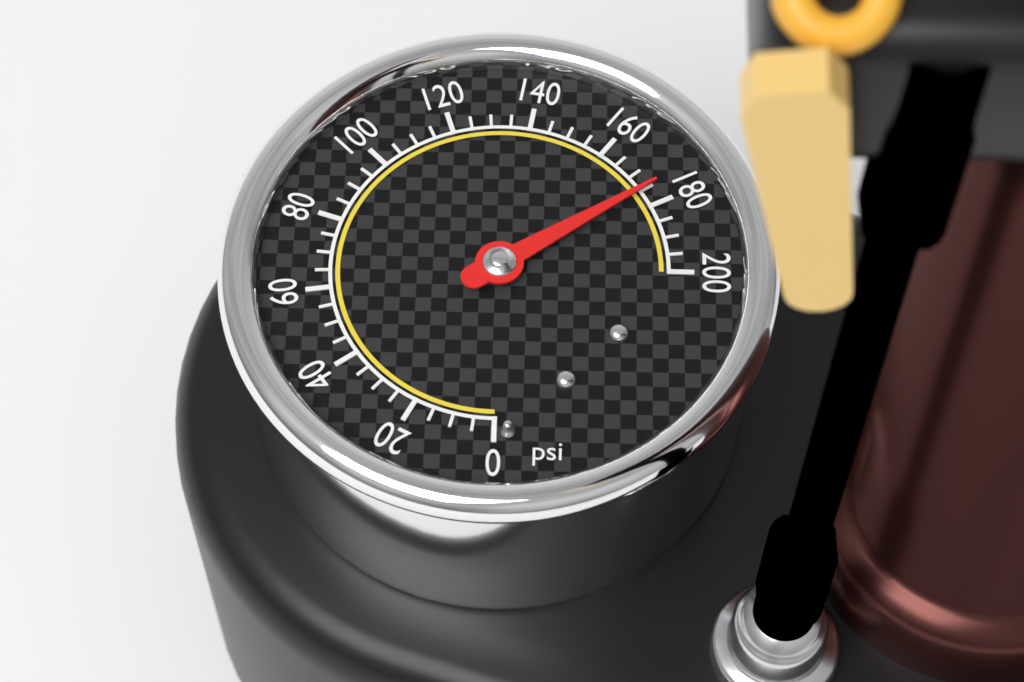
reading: 175 psi
